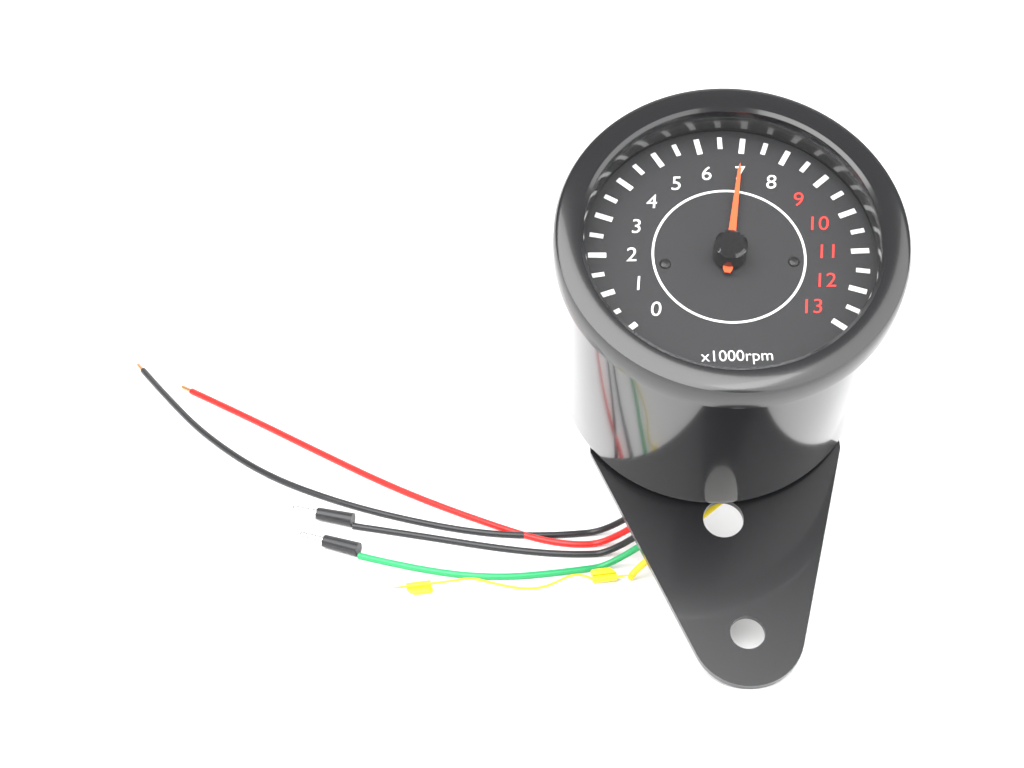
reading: 7.0 x1000rpm
